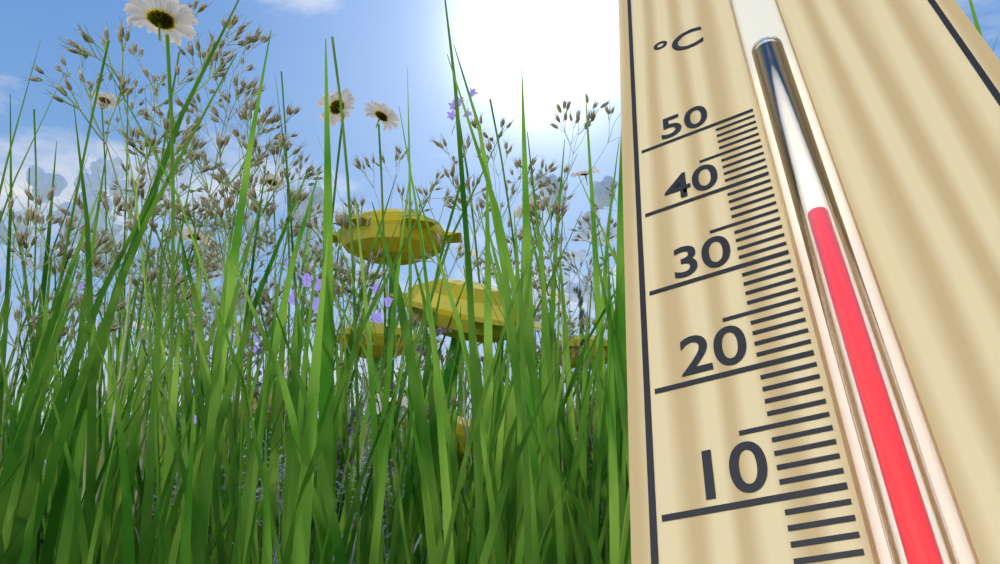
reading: 33 °C
